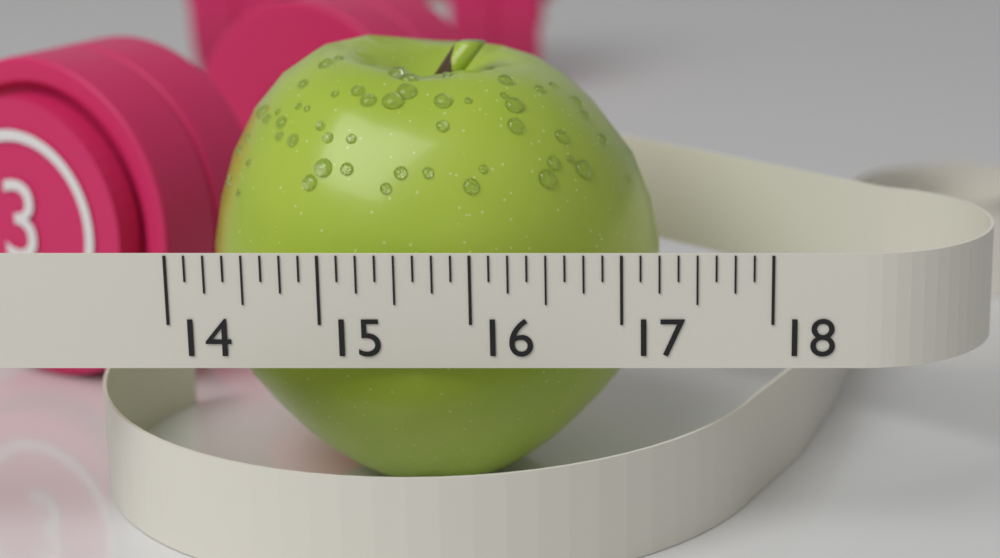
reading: 17.250 (no unit)
